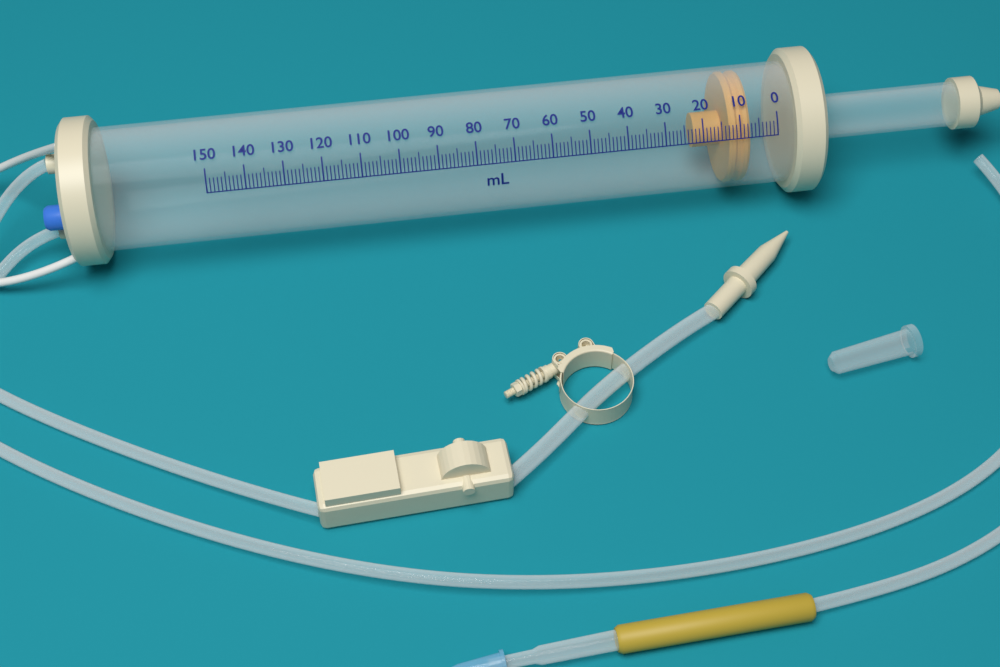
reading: 7 ml
